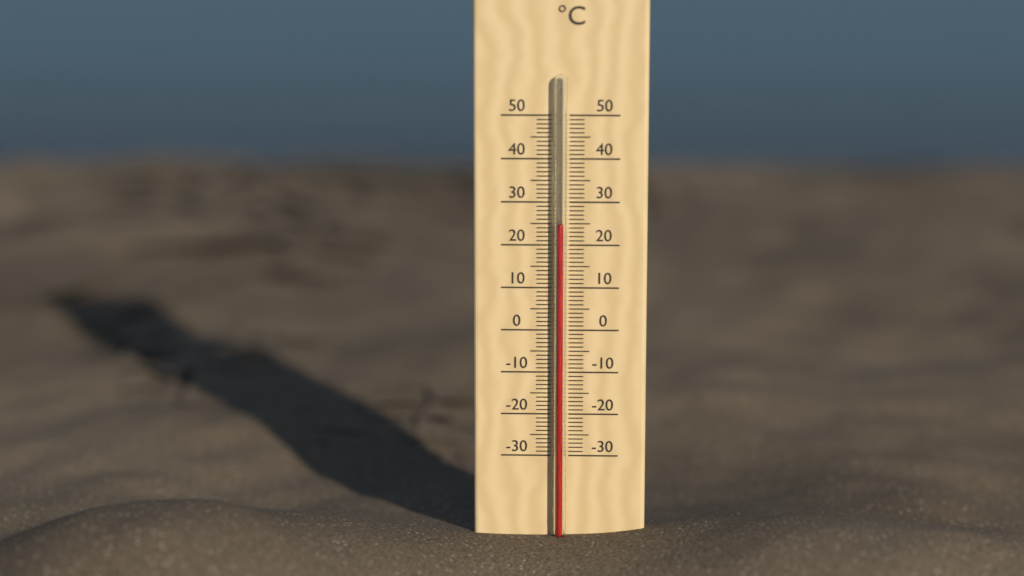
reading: 25 °C
